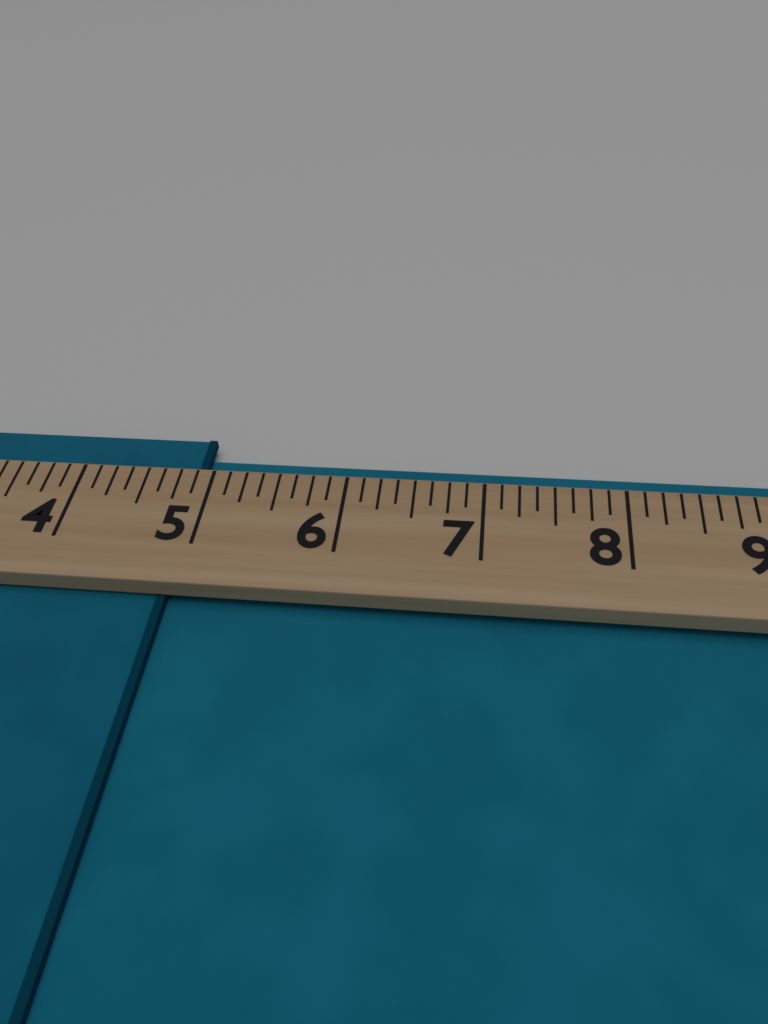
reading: 4.875 (no unit)
